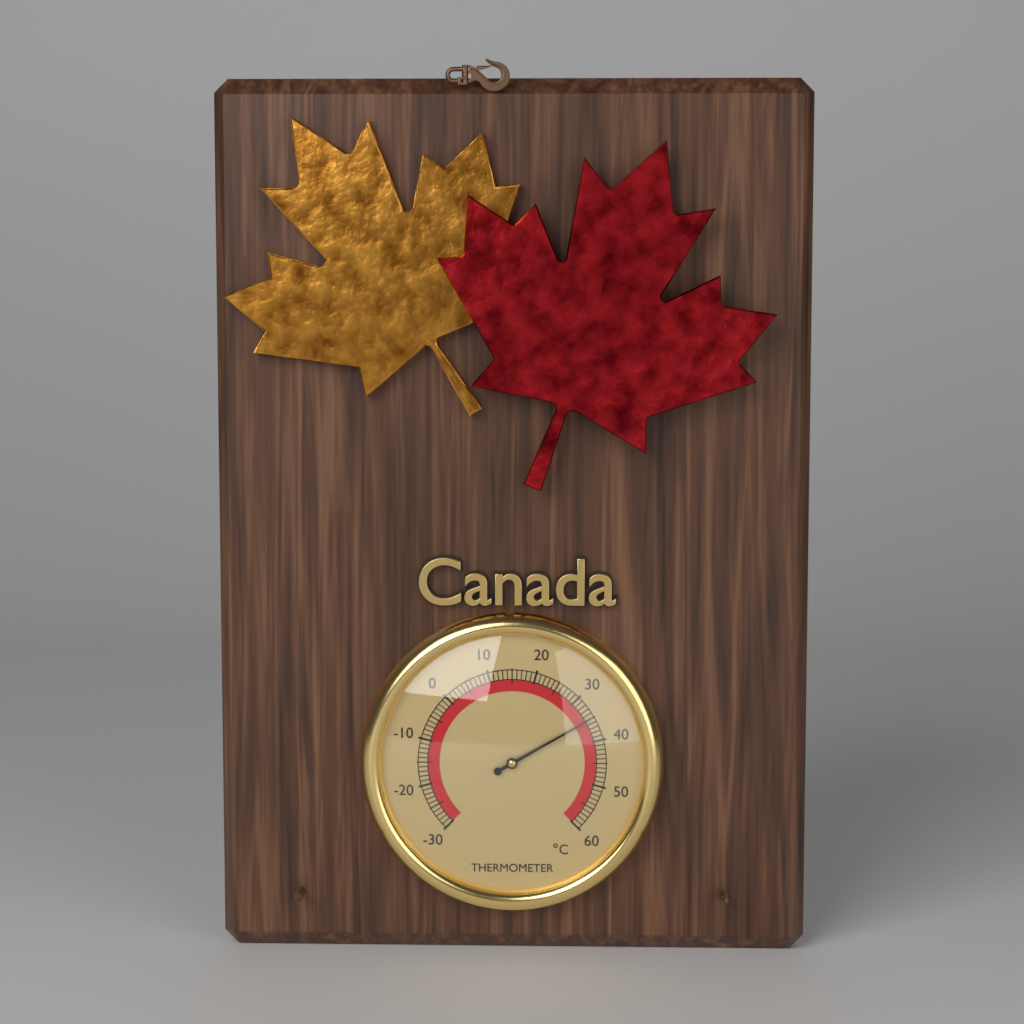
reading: 35 °C
